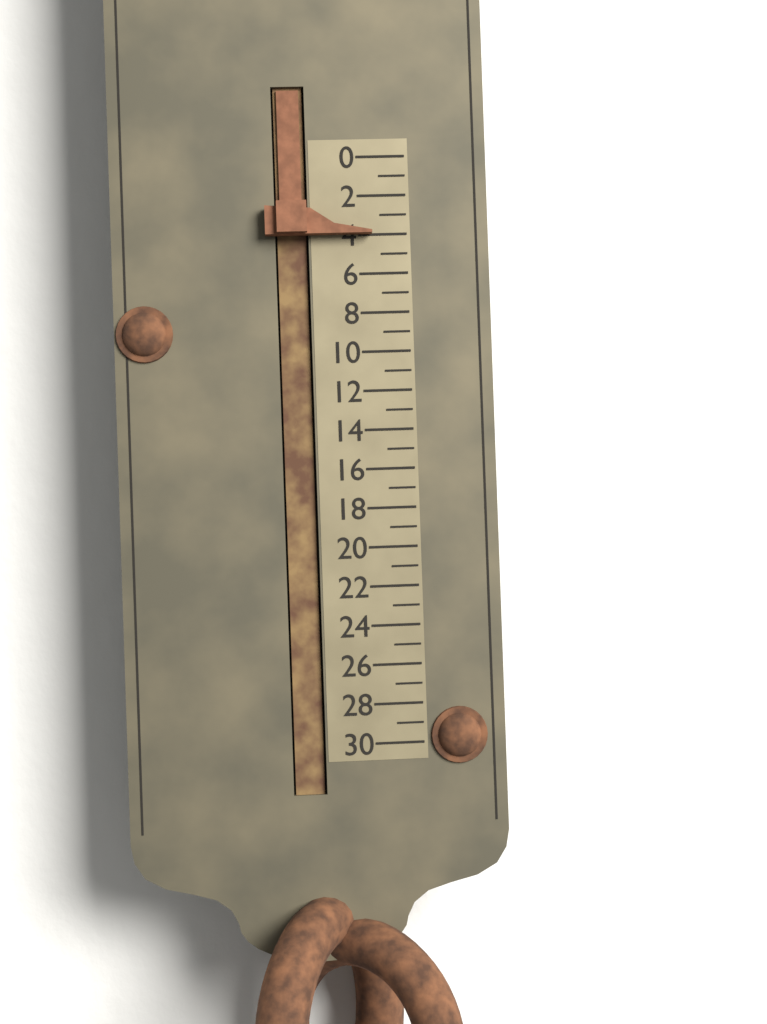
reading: 4 (no unit)
